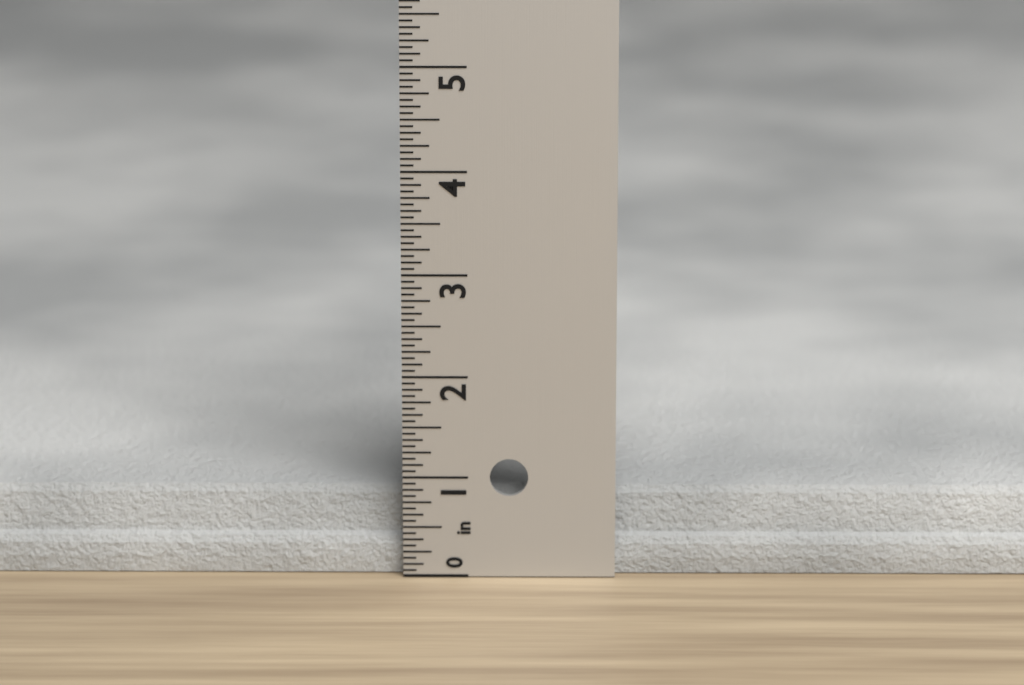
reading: 0.8125 in
